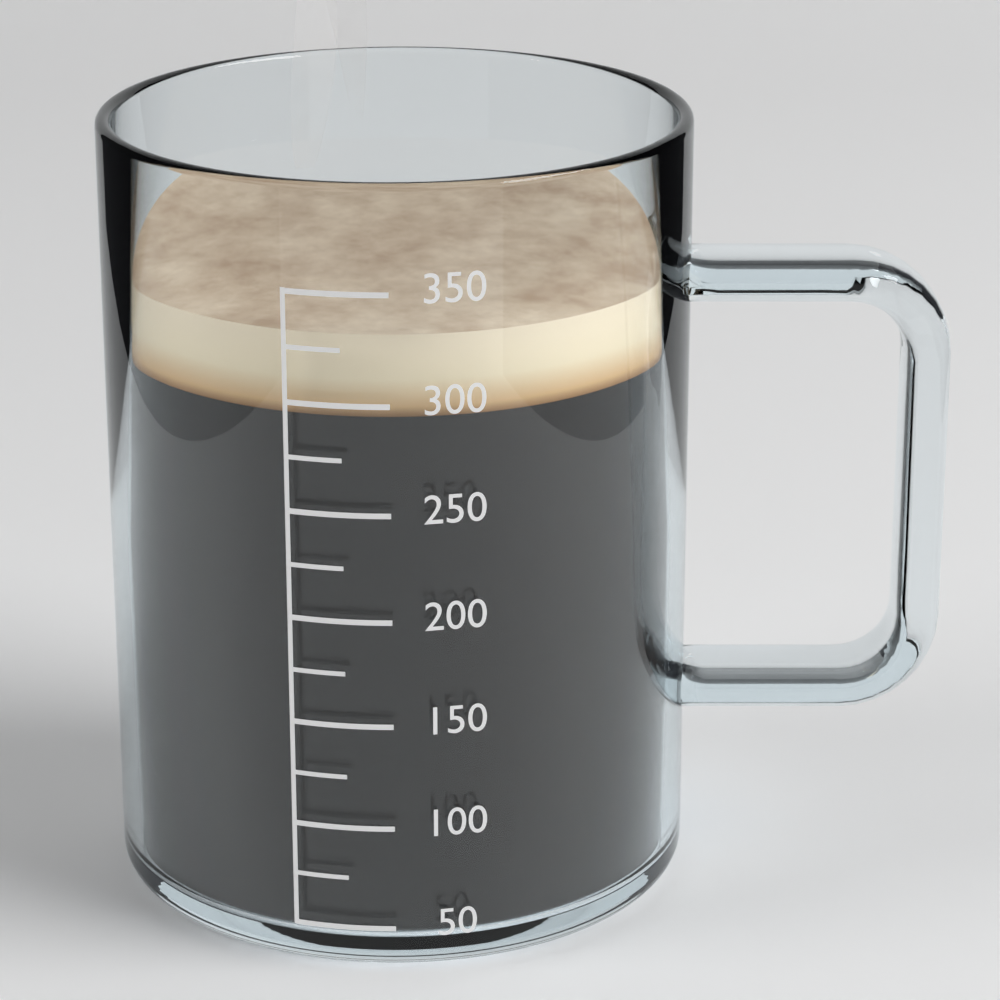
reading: 330 (no unit)
